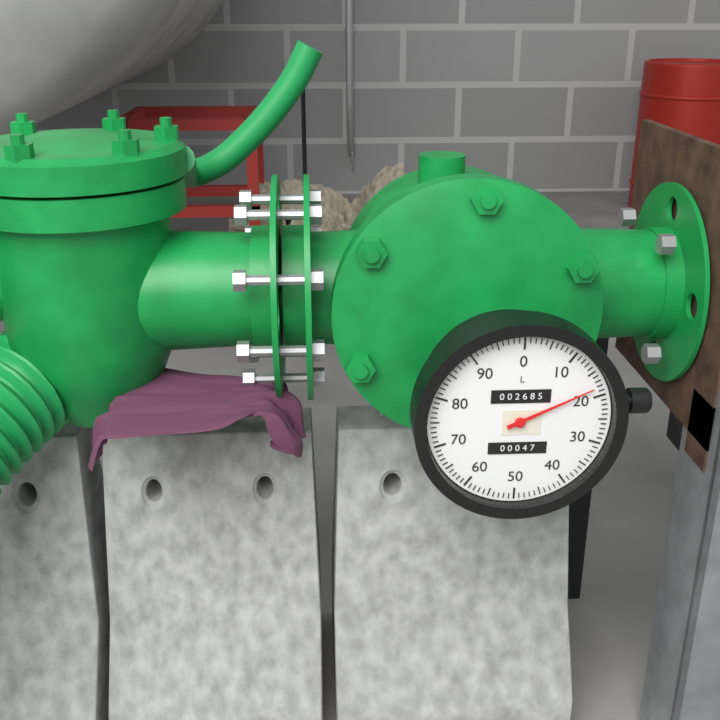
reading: 18 L
